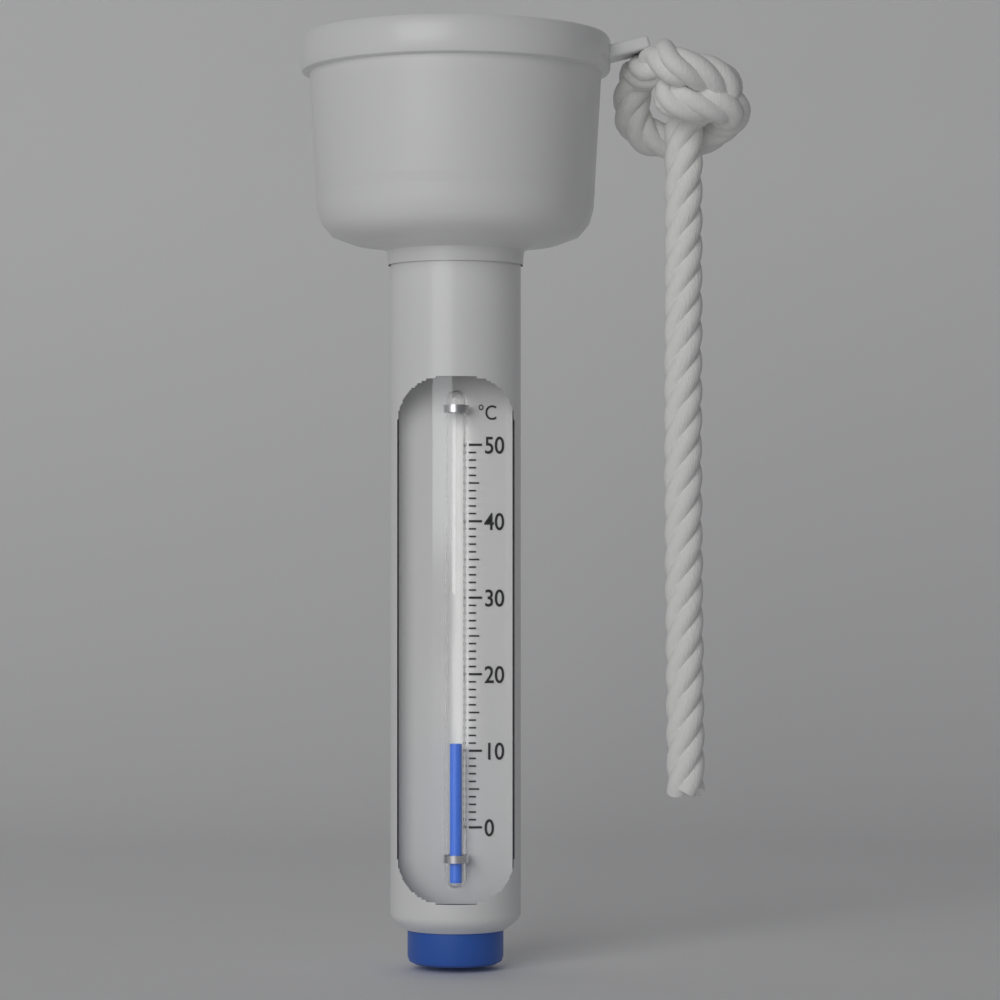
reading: 11 °C
